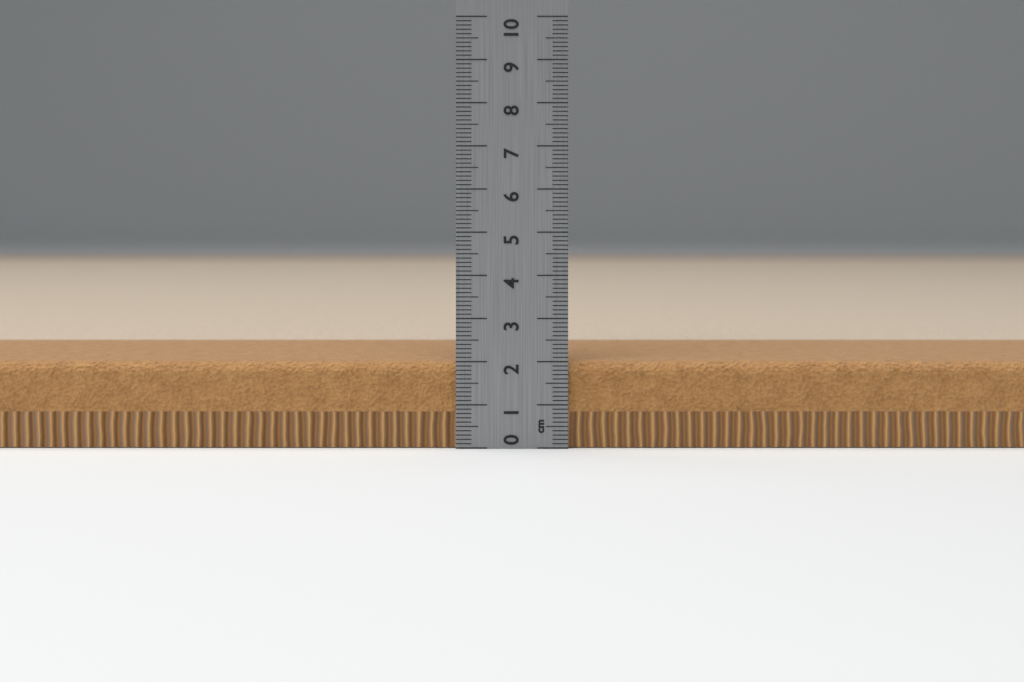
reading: 2.0 cm
